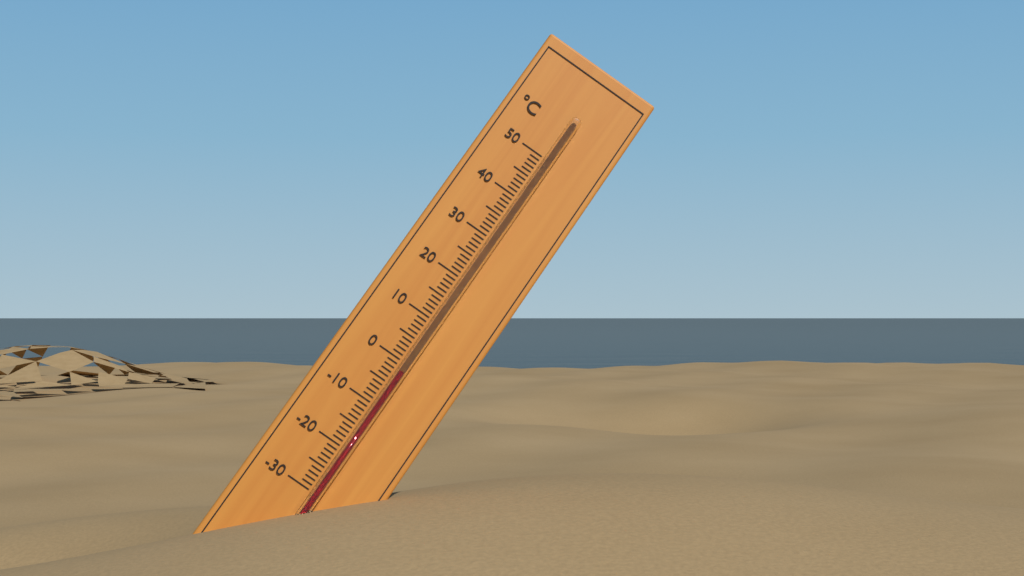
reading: -2 °C
